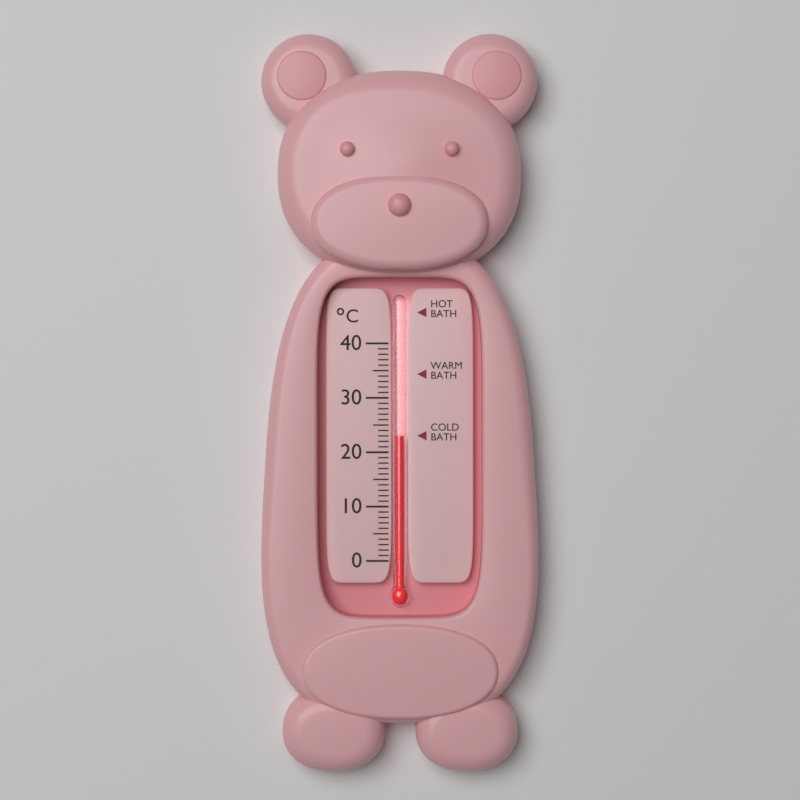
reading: 23 °C
